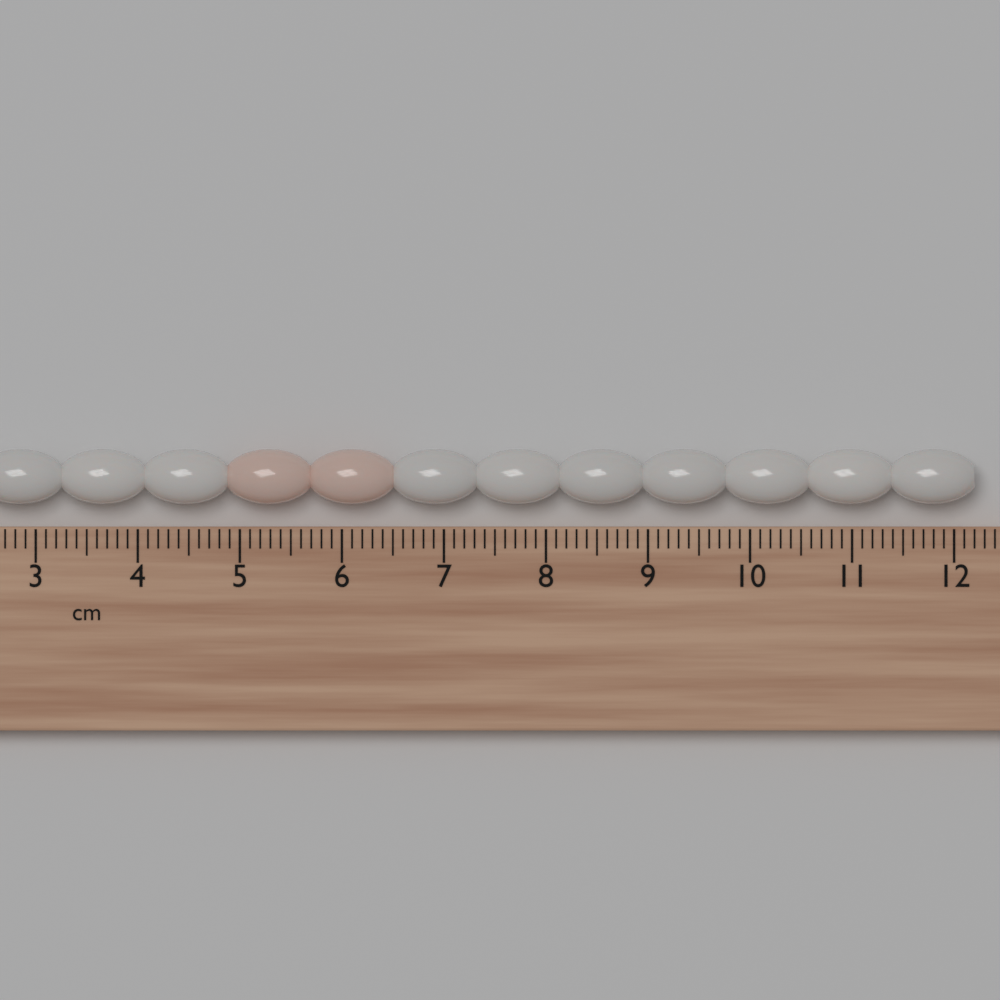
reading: 12.2 cm
